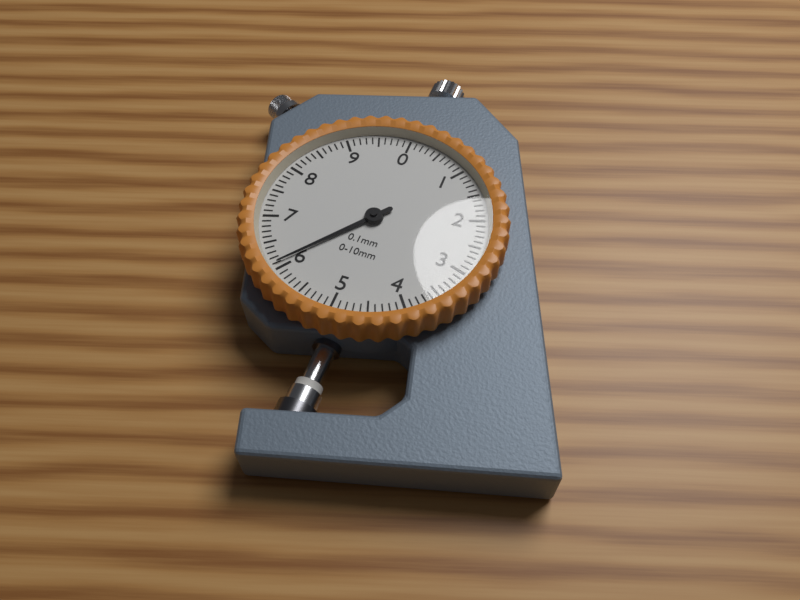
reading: 6.1 mm
